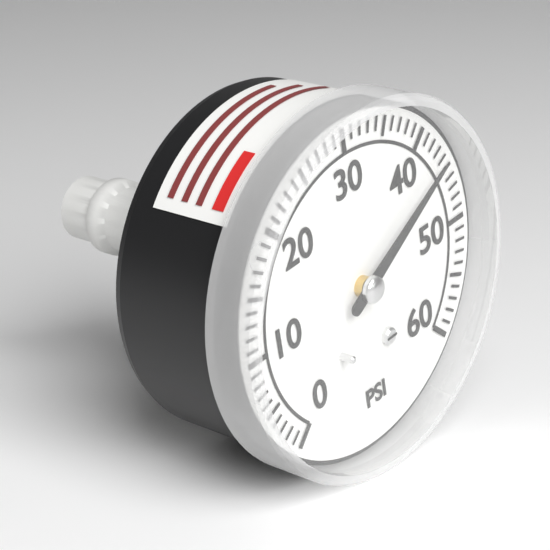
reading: 44 psi
